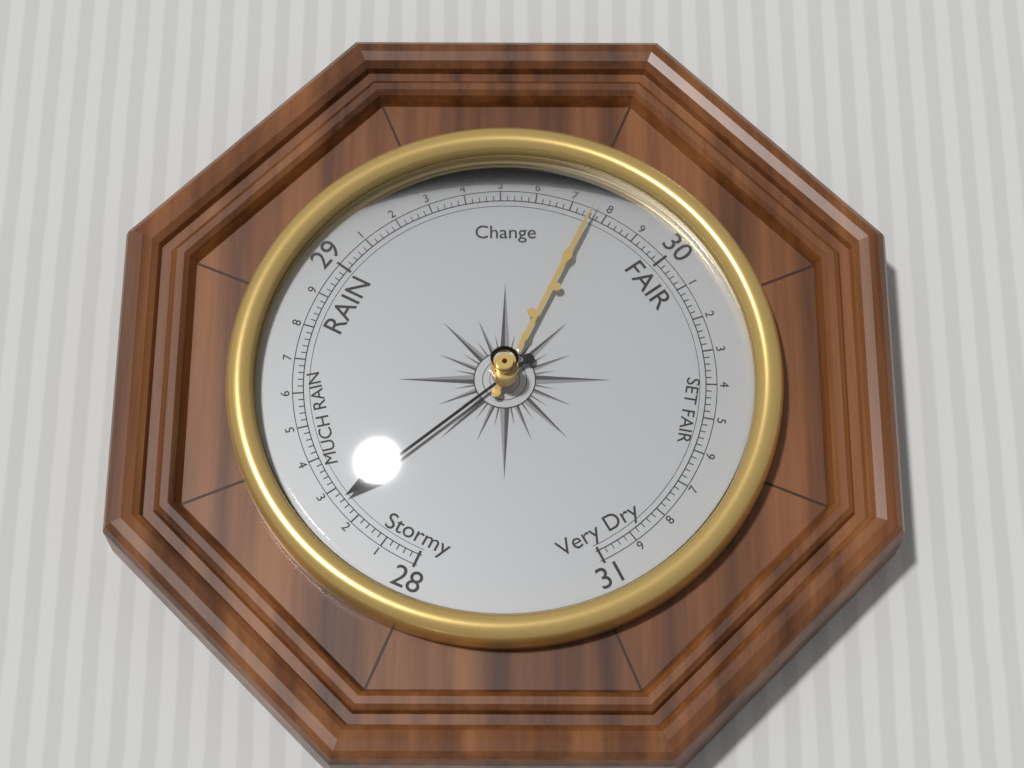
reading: 28.26 (no unit)
